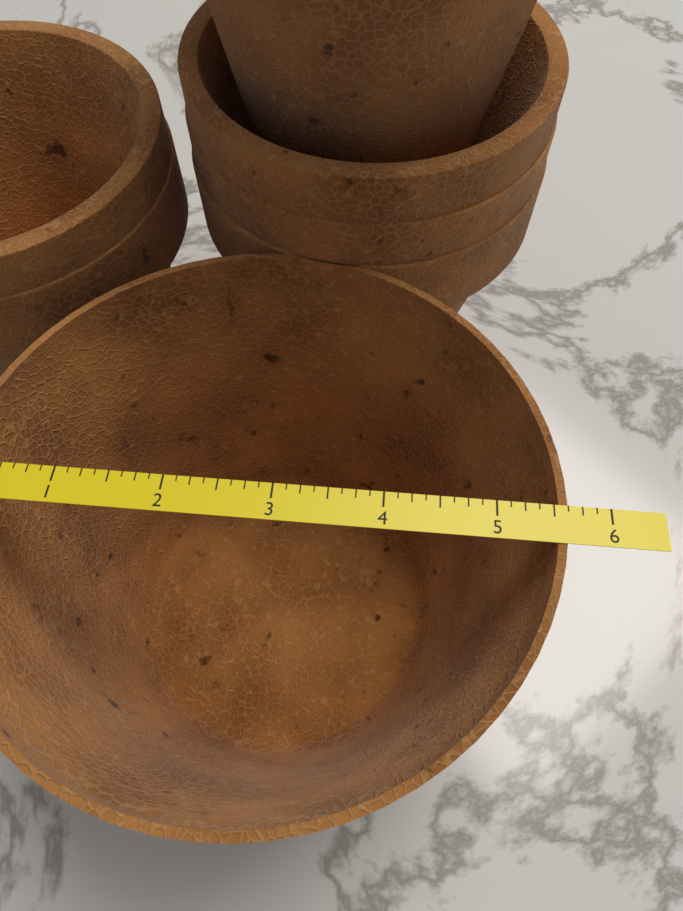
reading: 5.625 in
